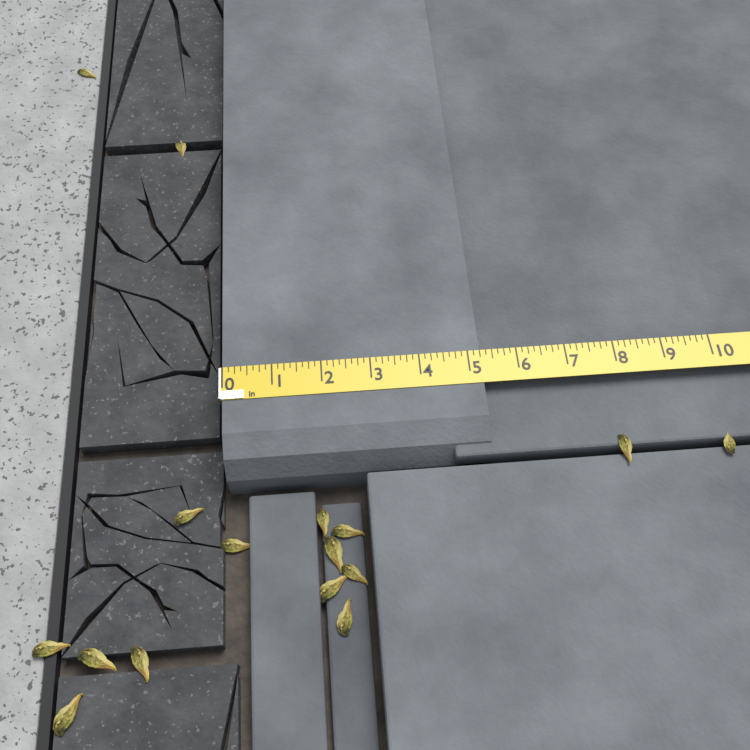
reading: 5.250 in
